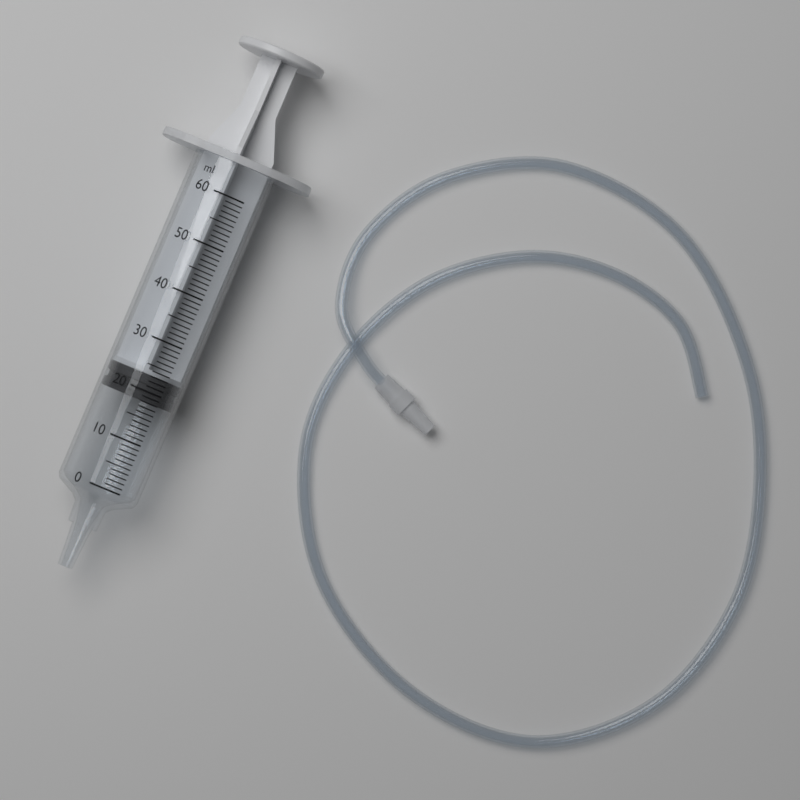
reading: 18 ml
